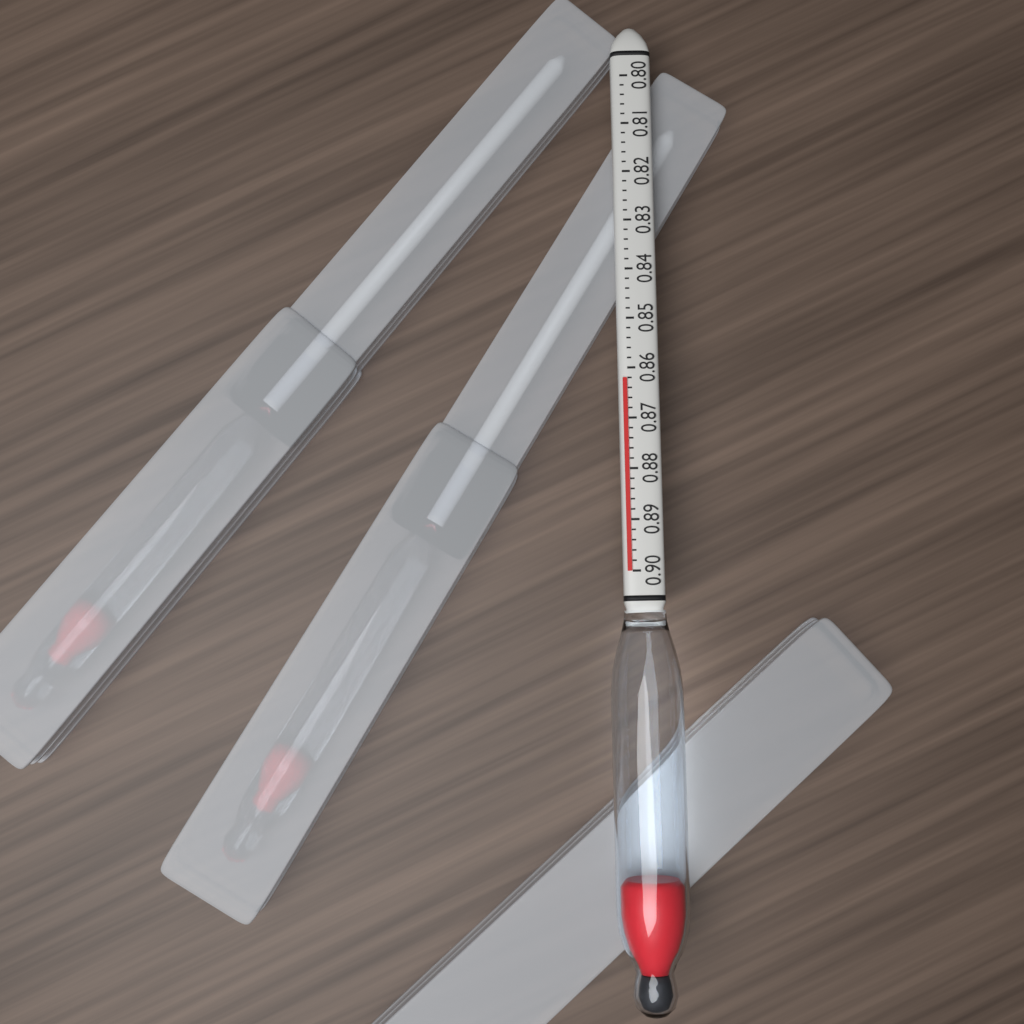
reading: 0.862 (no unit)
